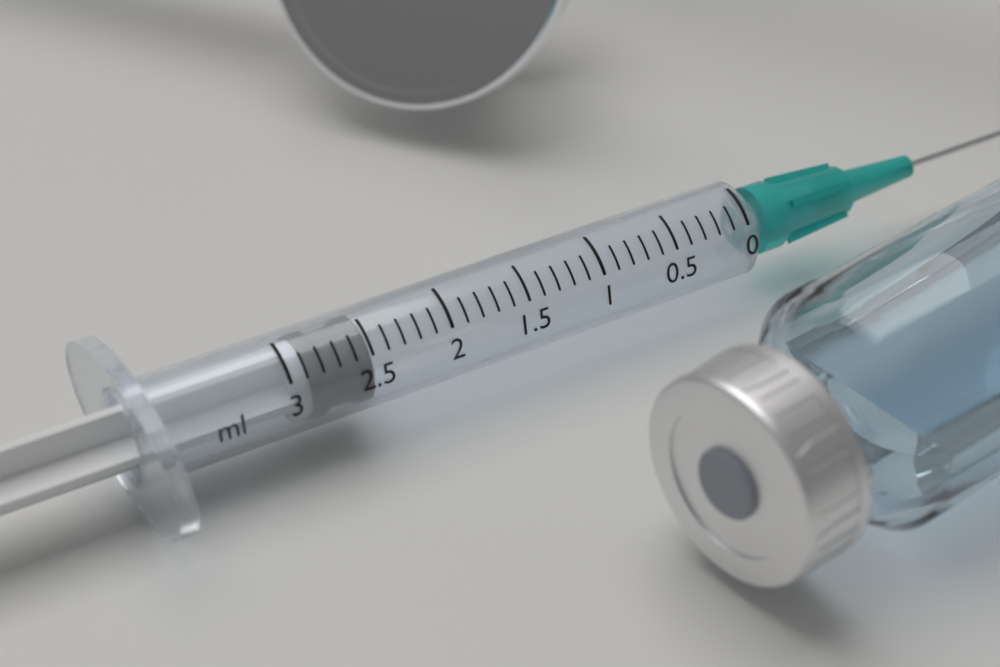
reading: 2.5 ml
